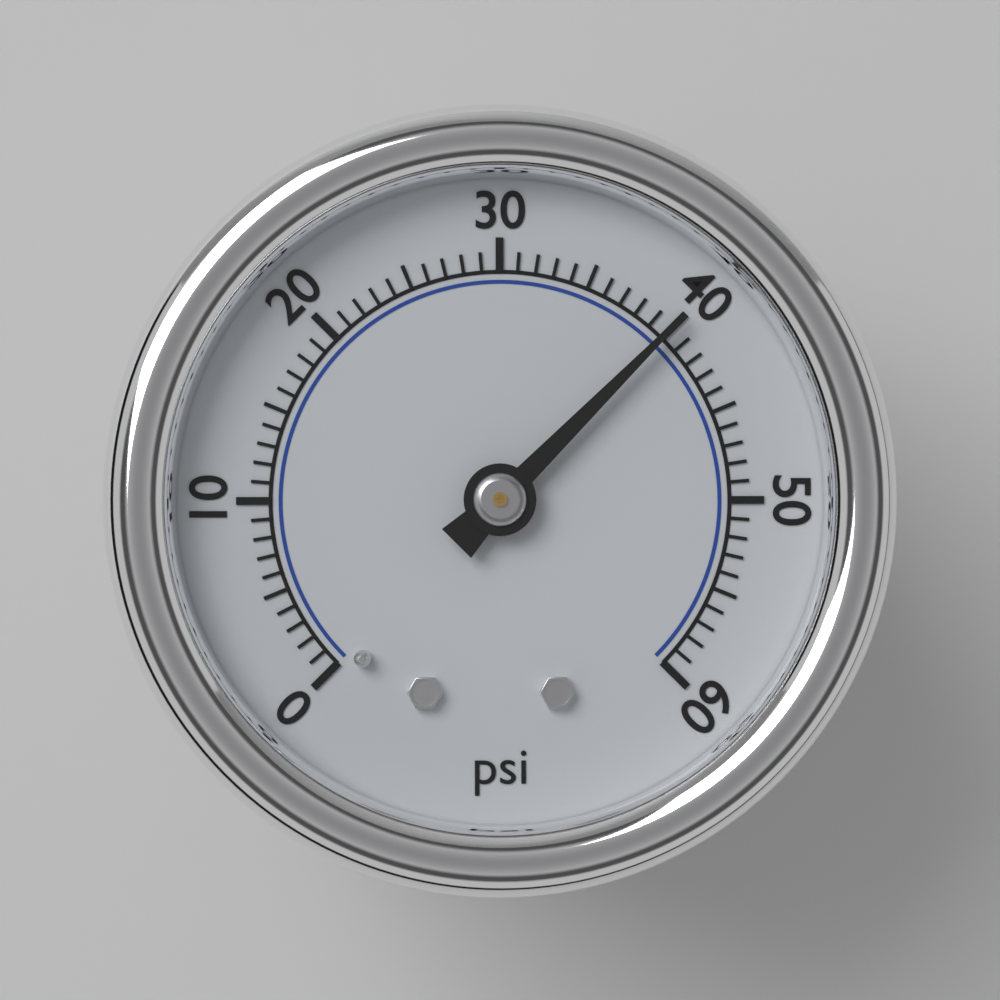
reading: 40 psi
